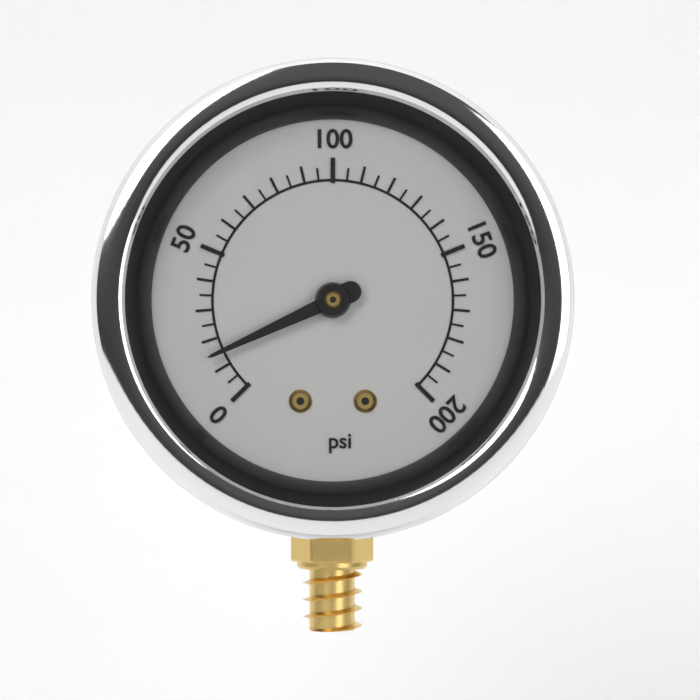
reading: 15 psi
